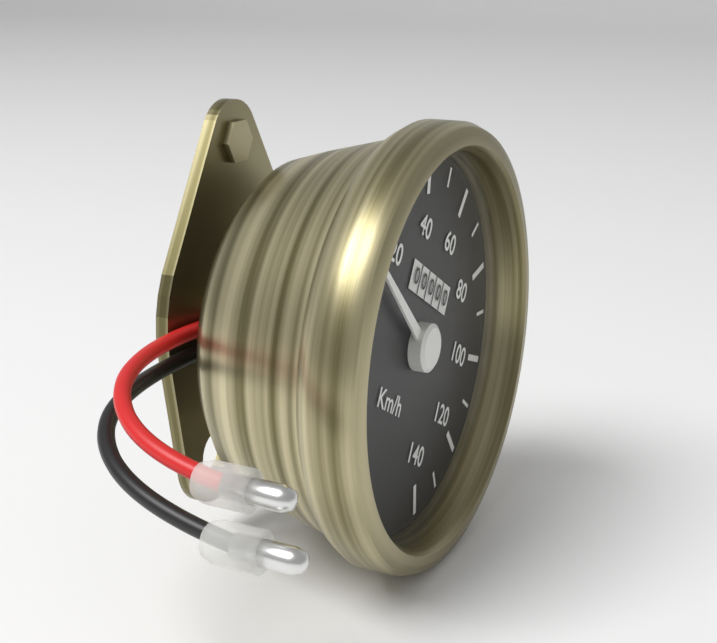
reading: 10 km/h
